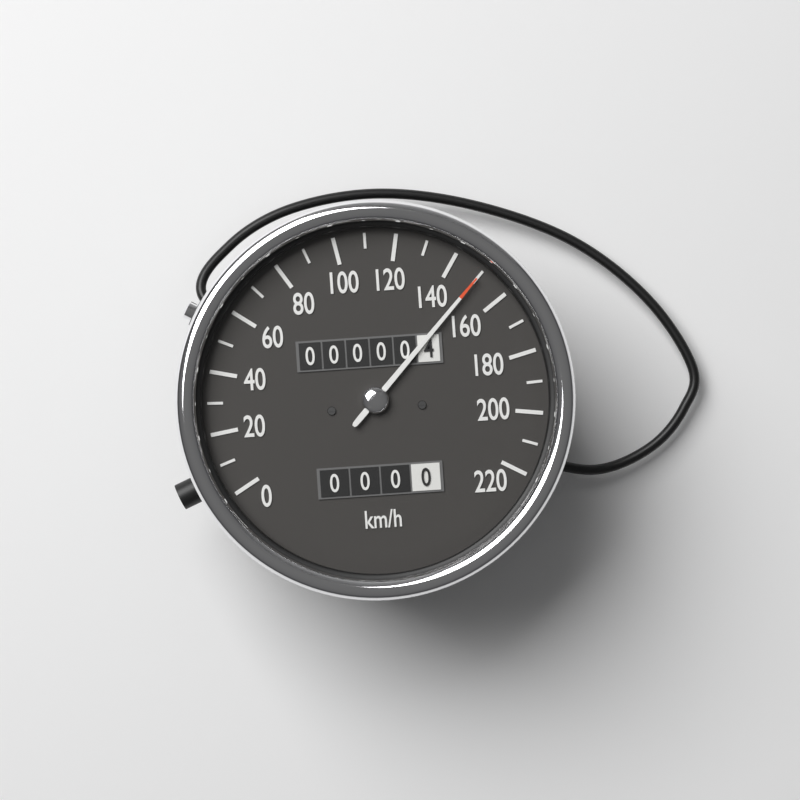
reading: 150 km/h
